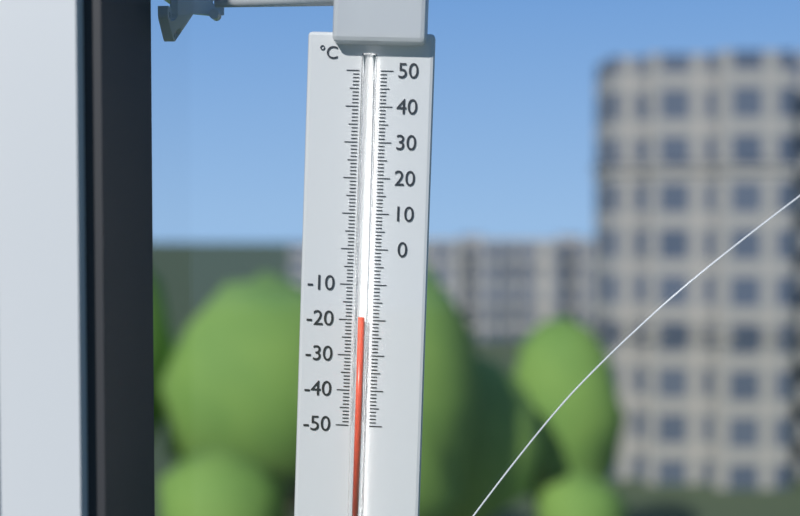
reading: -19 °C
